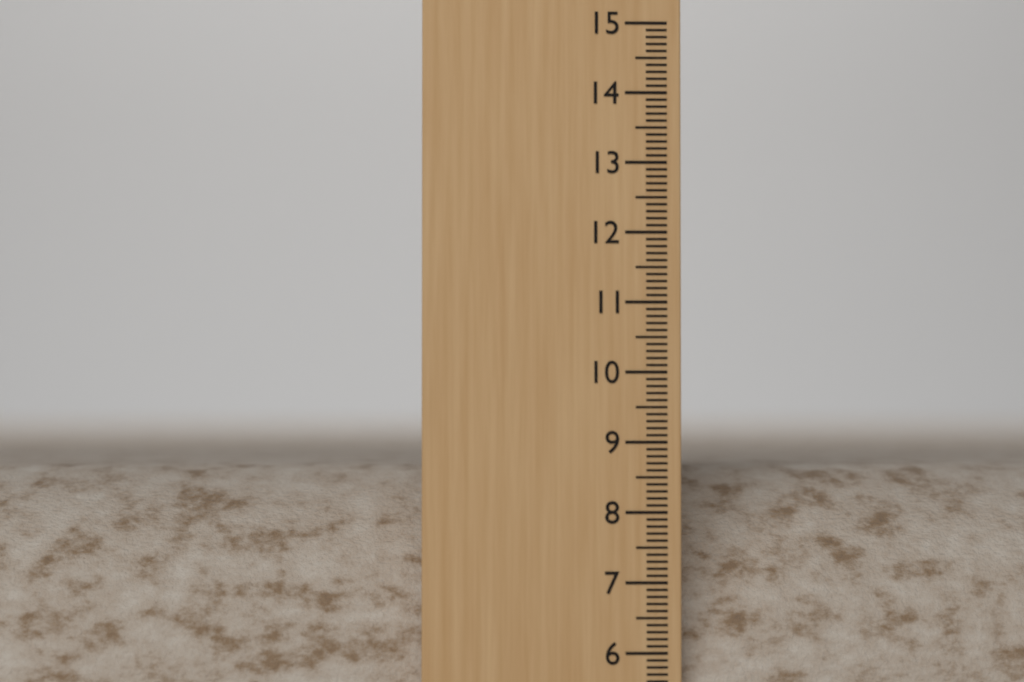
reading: 8.6 (no unit)
